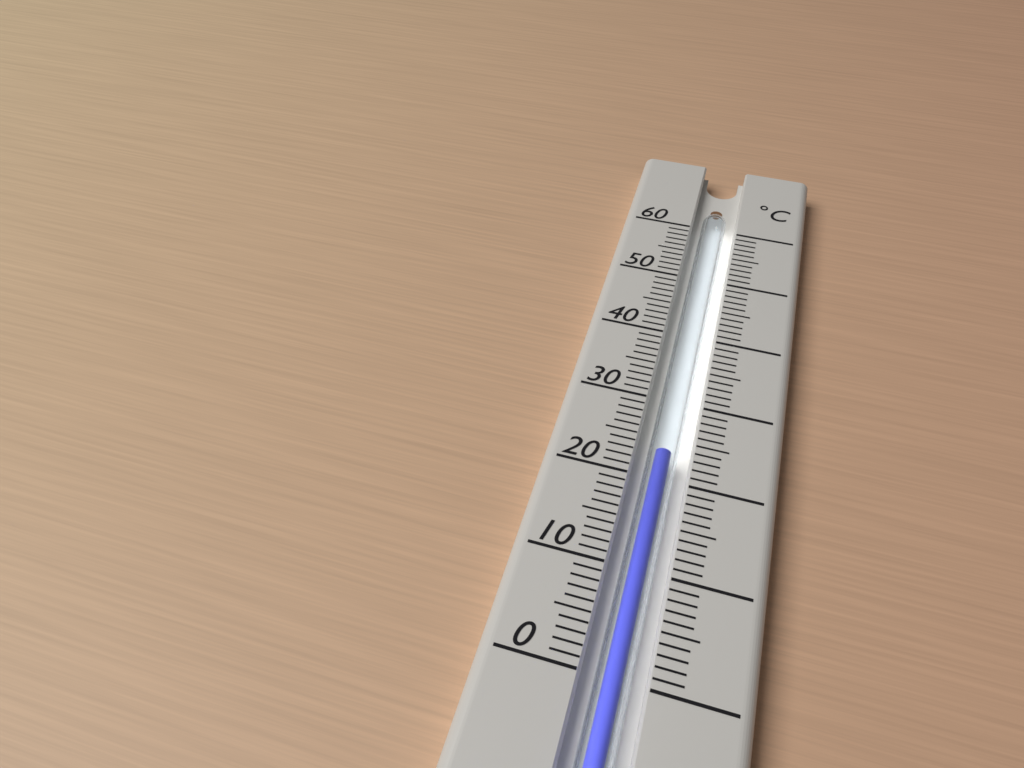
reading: 23 °C
